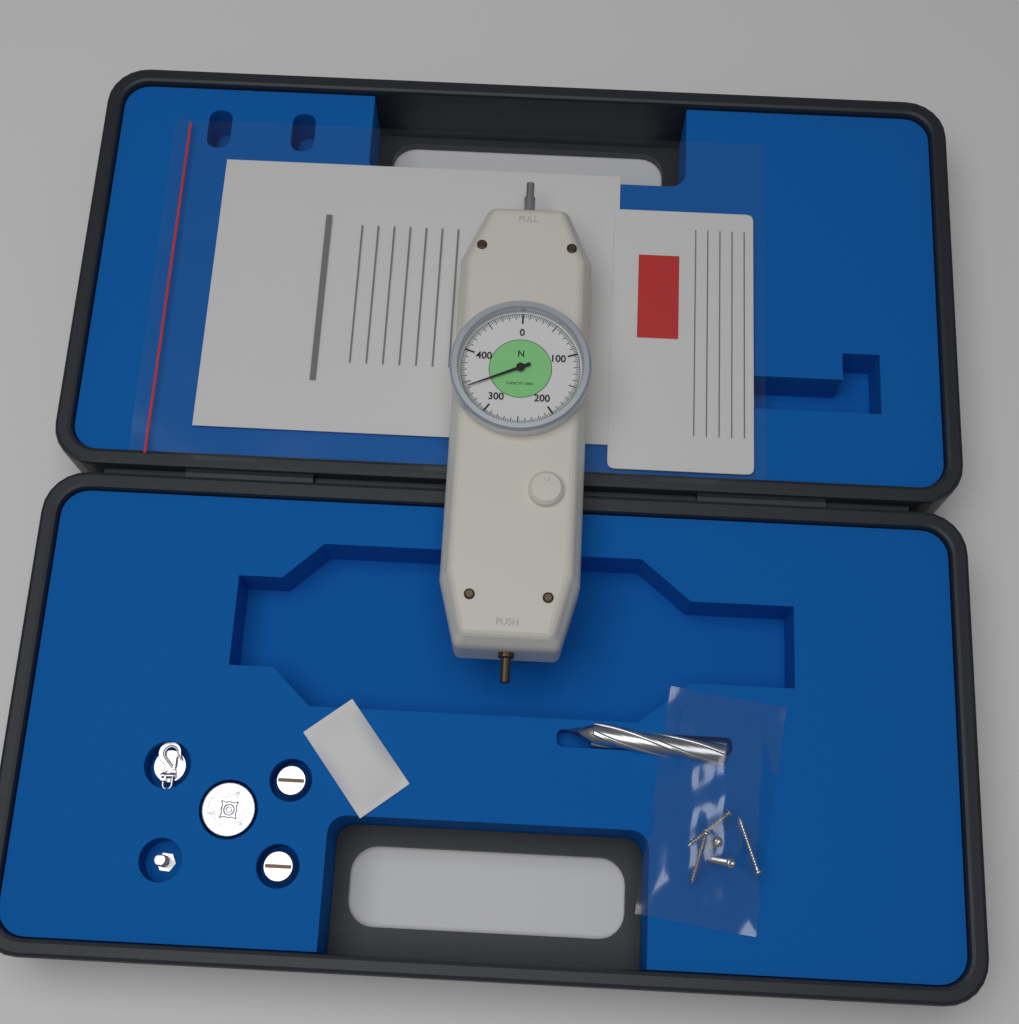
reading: 342.5 N
